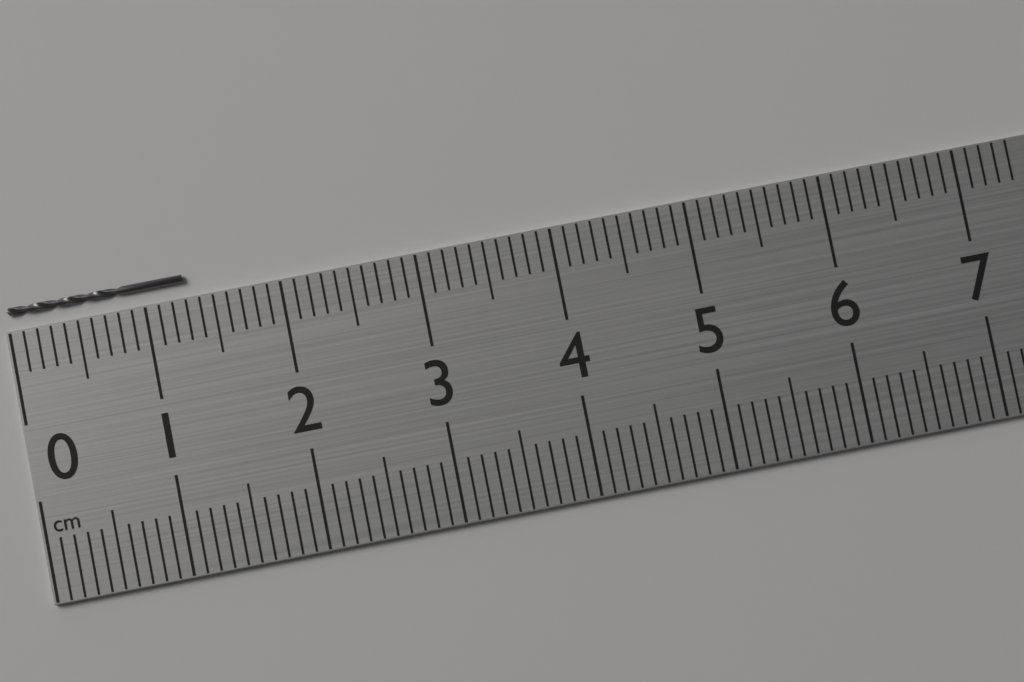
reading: 1.3 cm
